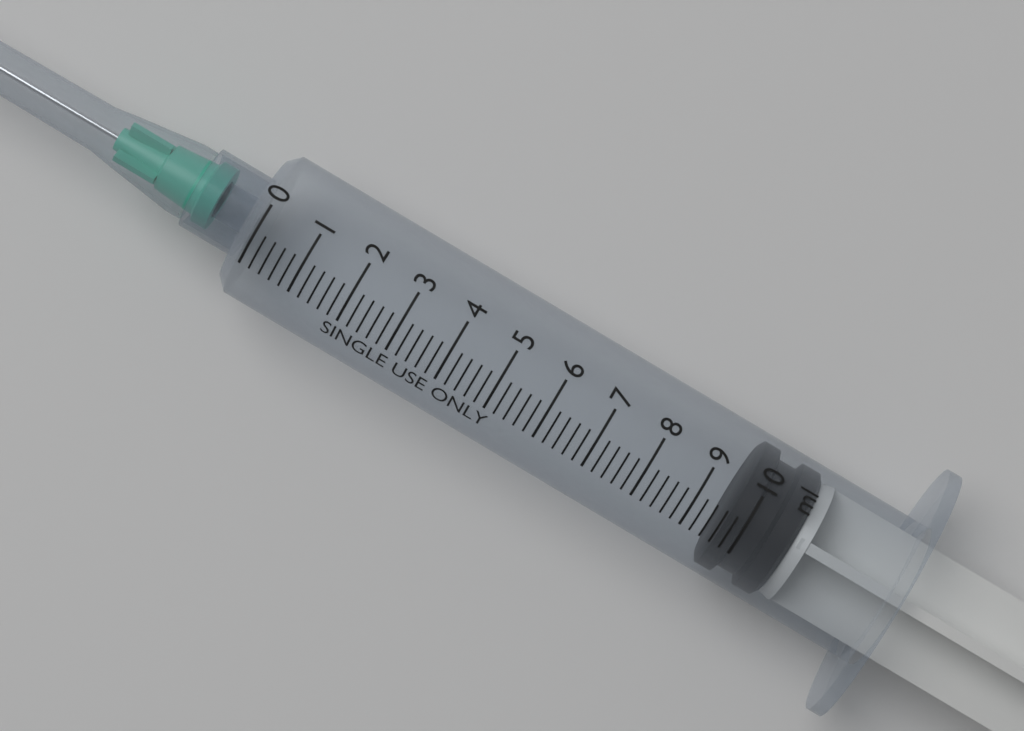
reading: 9.6 ml
